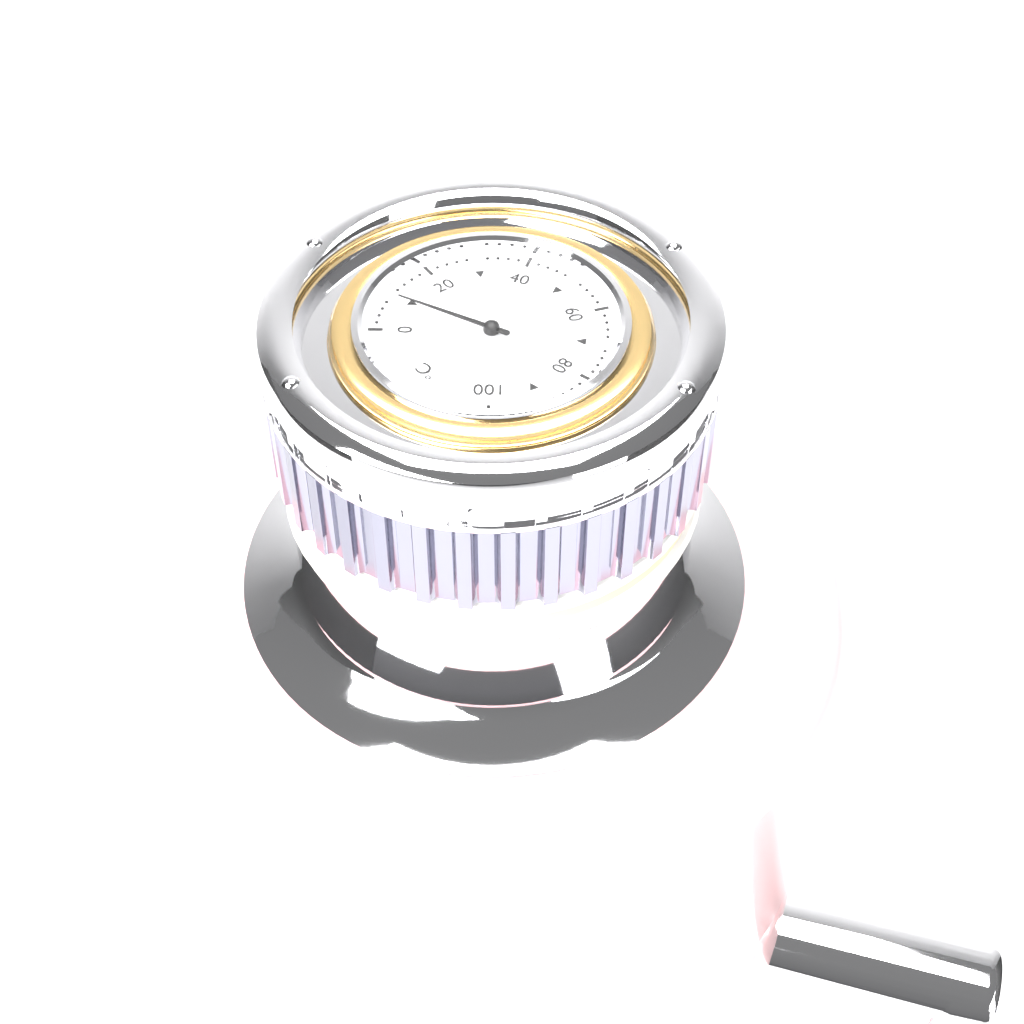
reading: 10 °C
